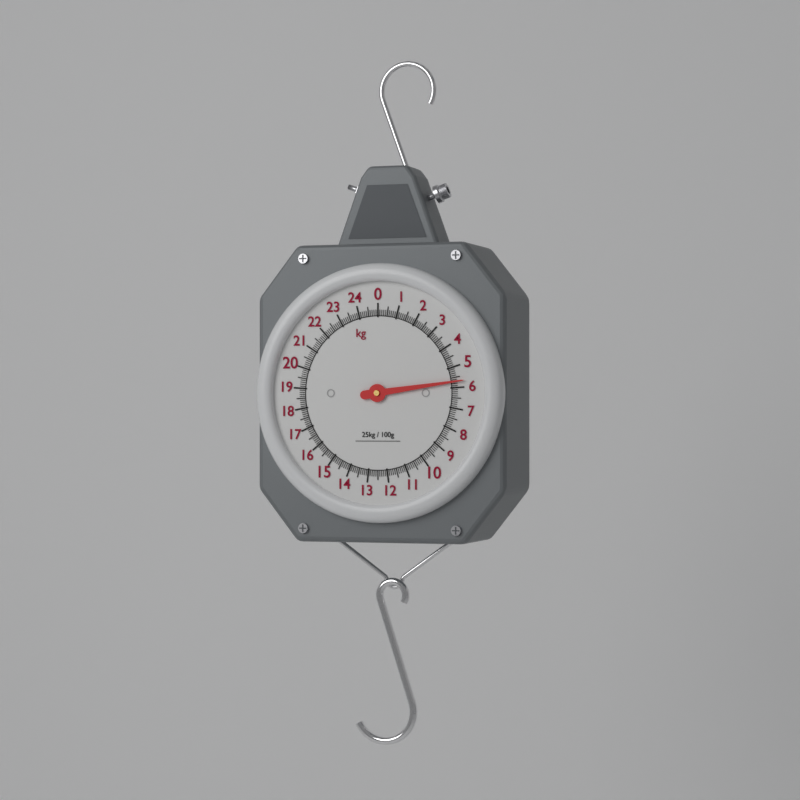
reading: 5.7 kg
